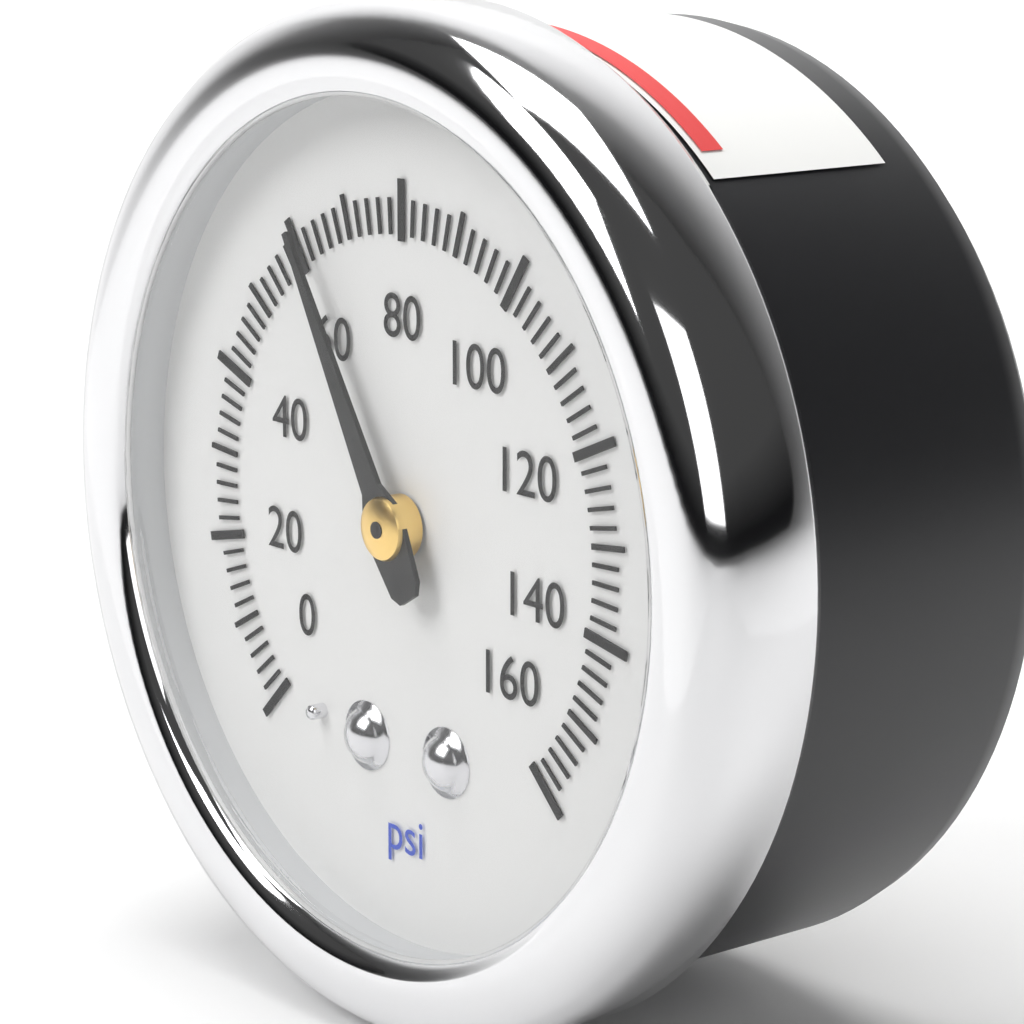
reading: 62 psi
